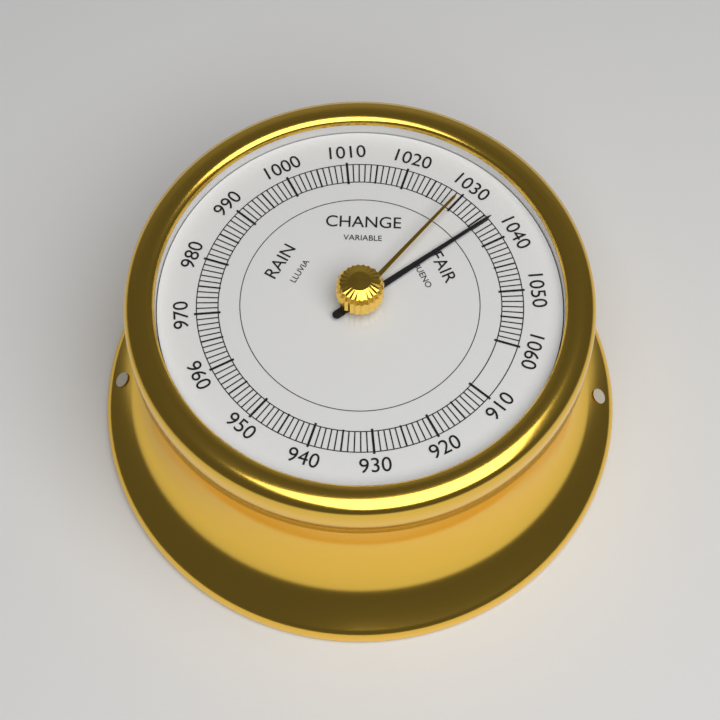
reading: 1036 (no unit)
